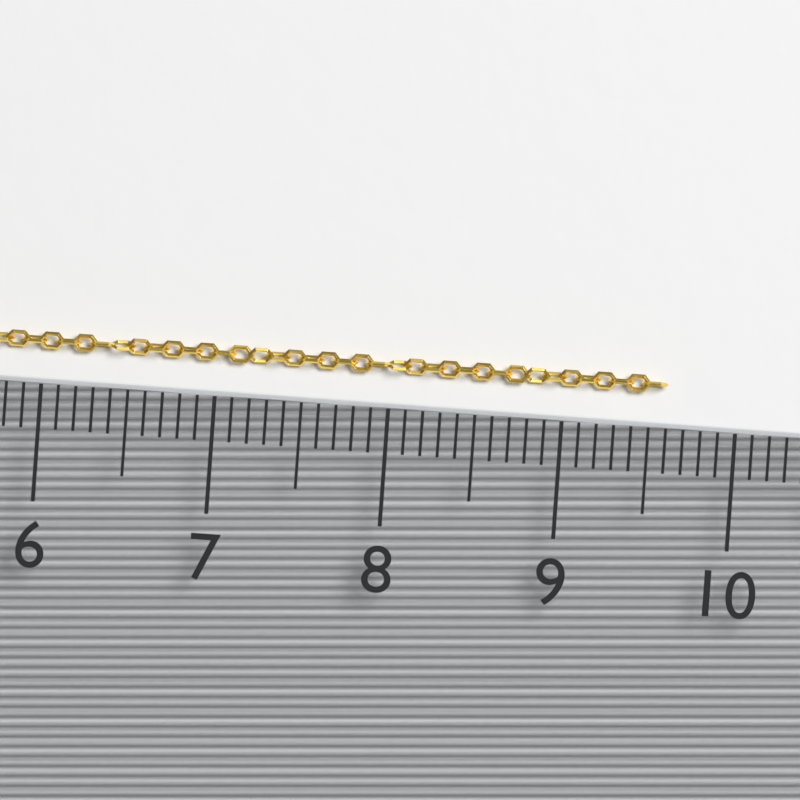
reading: 9.6 (no unit)
